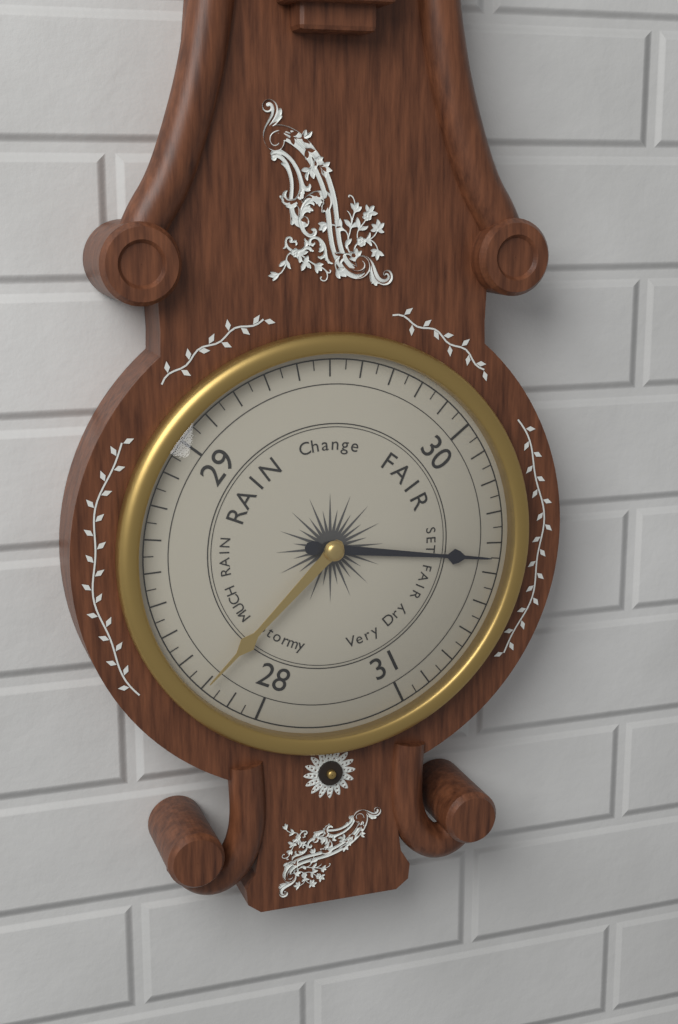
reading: 30.45 (no unit)
